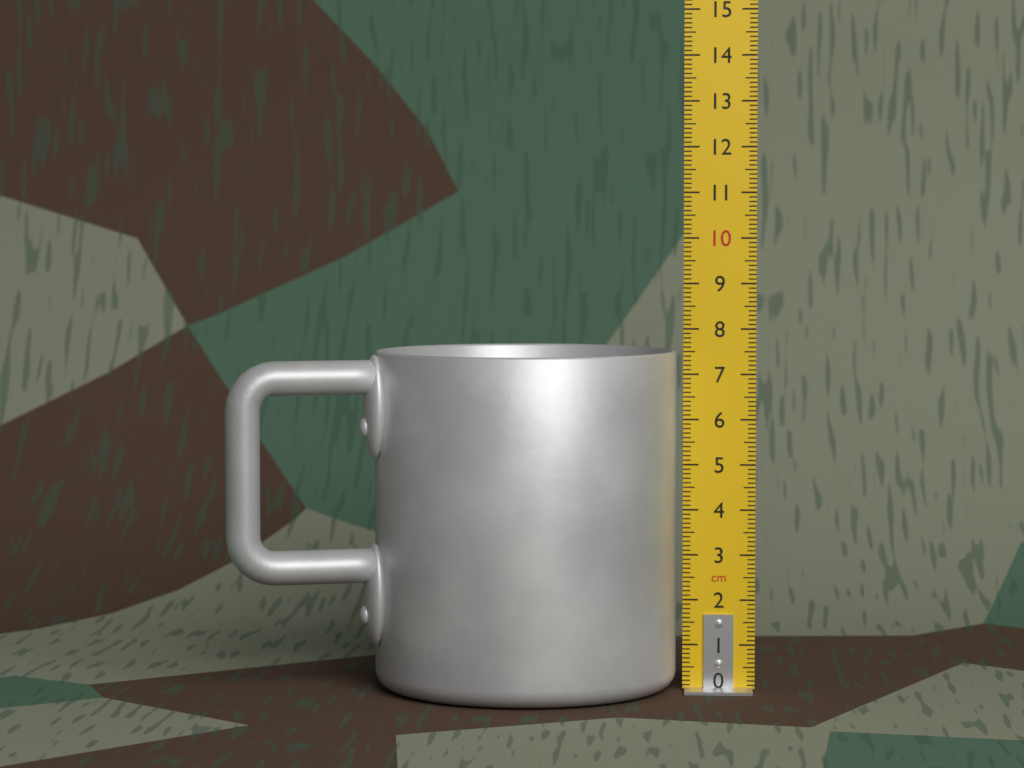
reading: 7.5 cm
